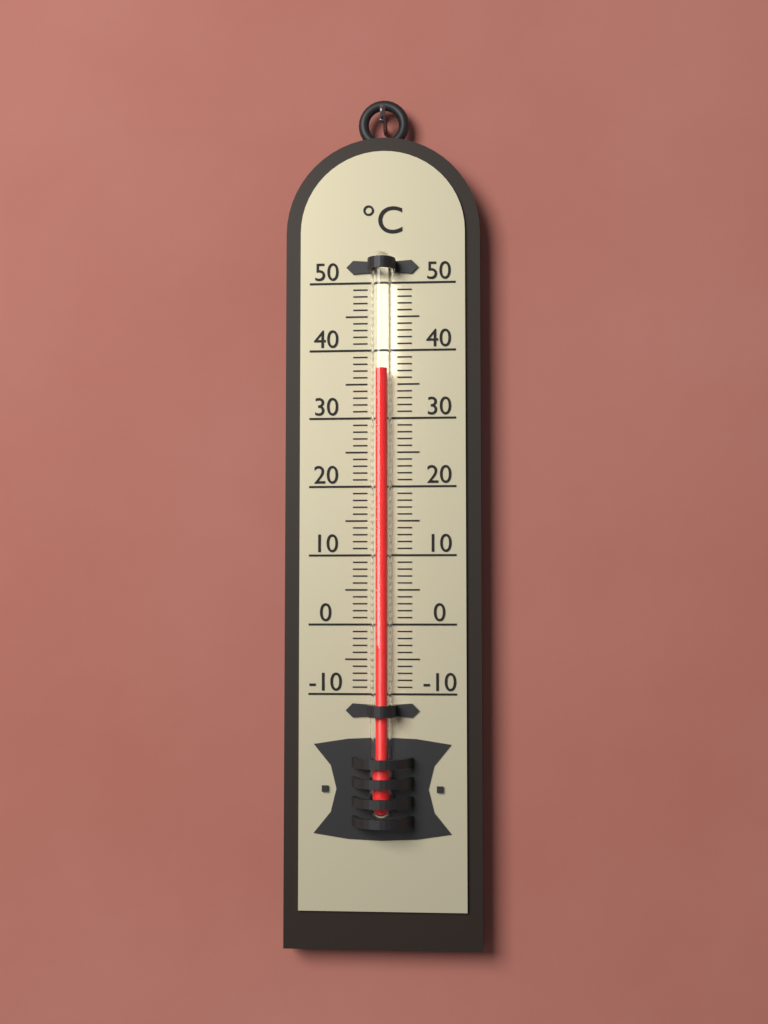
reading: 37 °C
